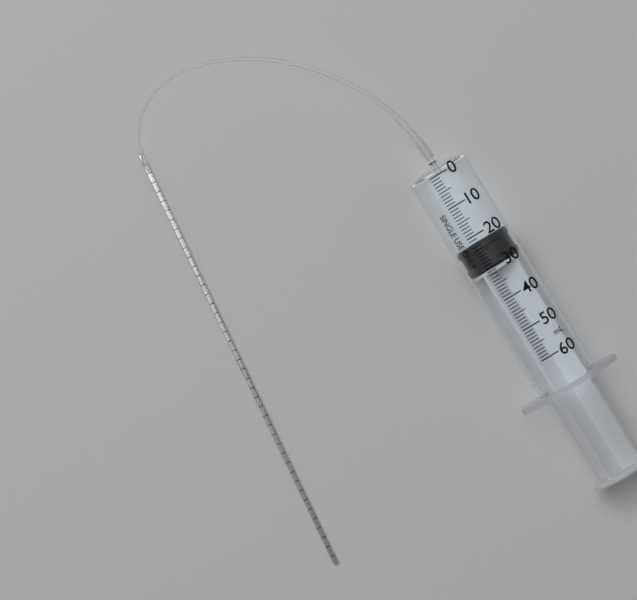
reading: 22 ml
